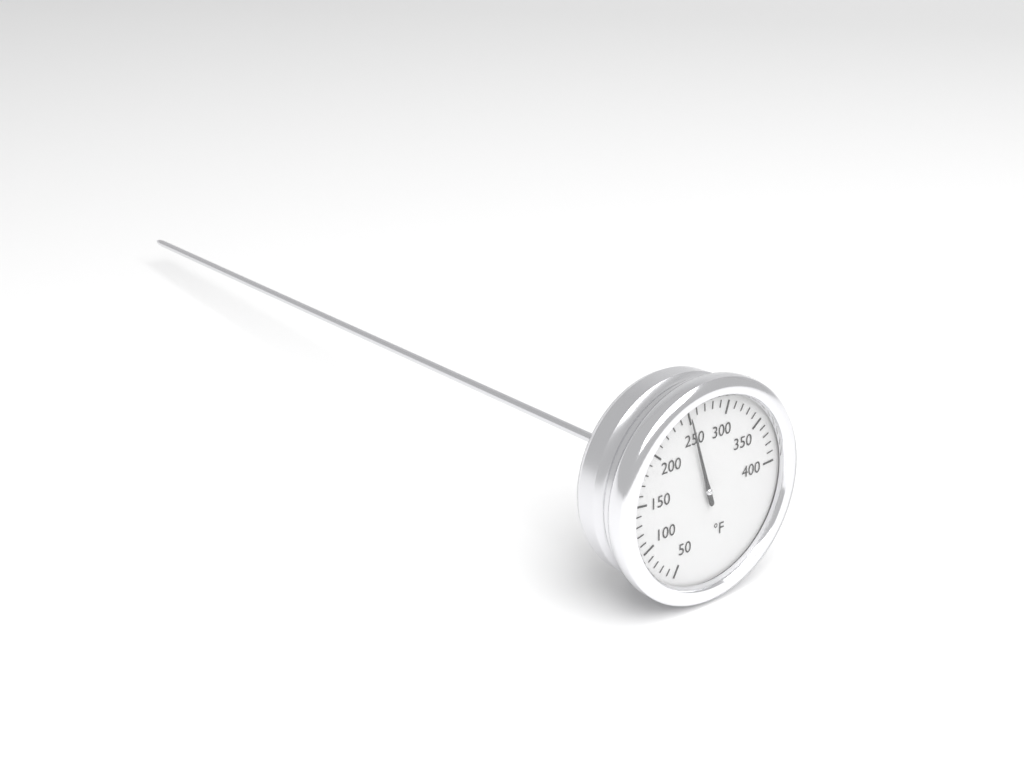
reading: 250 °F
